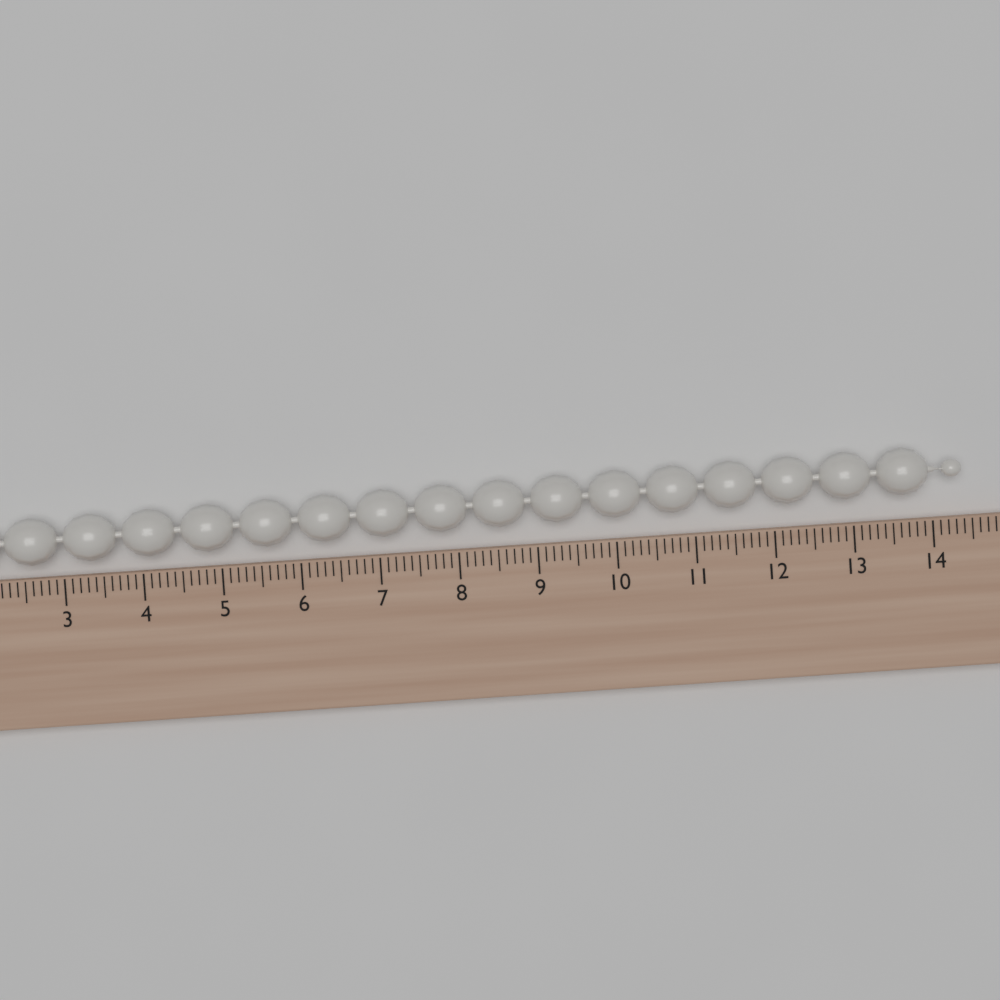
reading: 14.4 (no unit)
